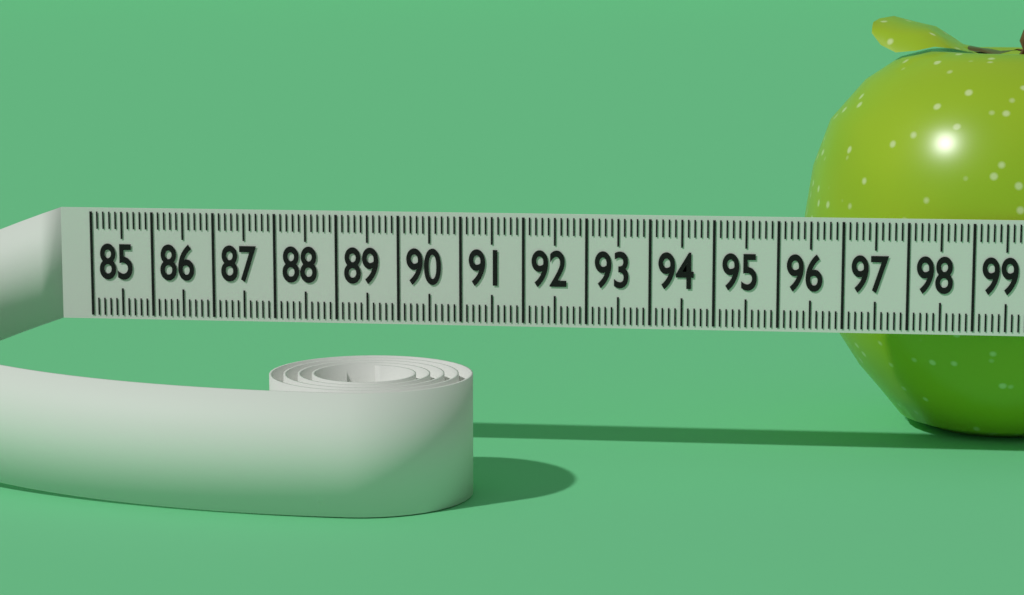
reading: 96.4 (no unit)
